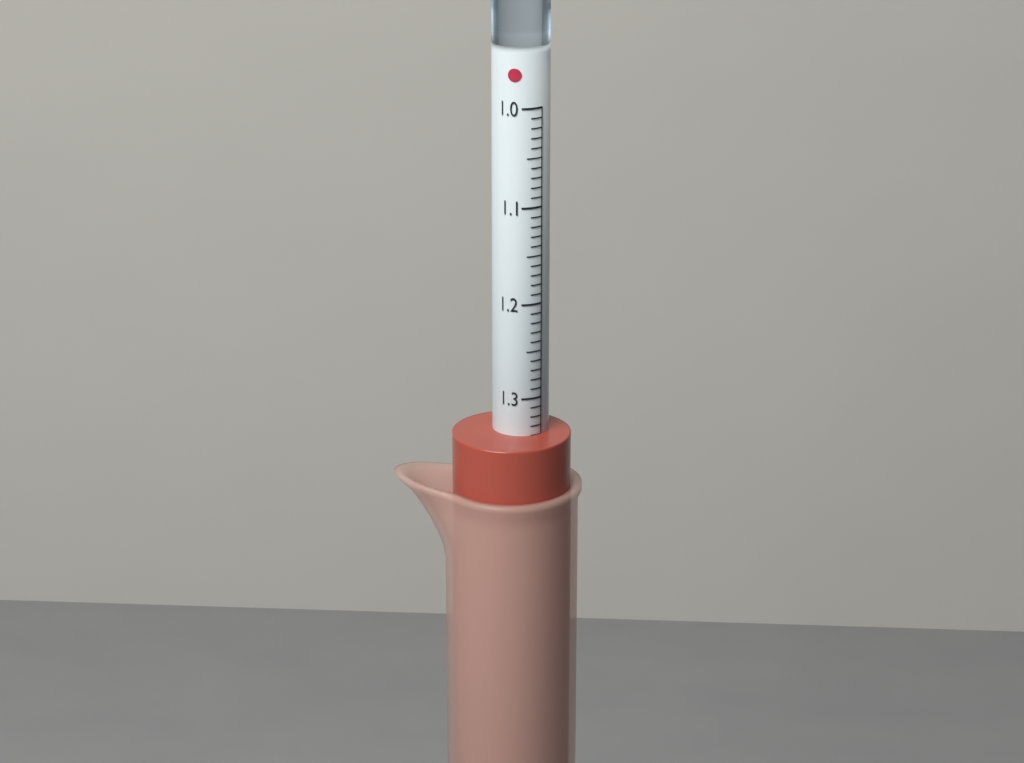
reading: 1.34 (no unit)
